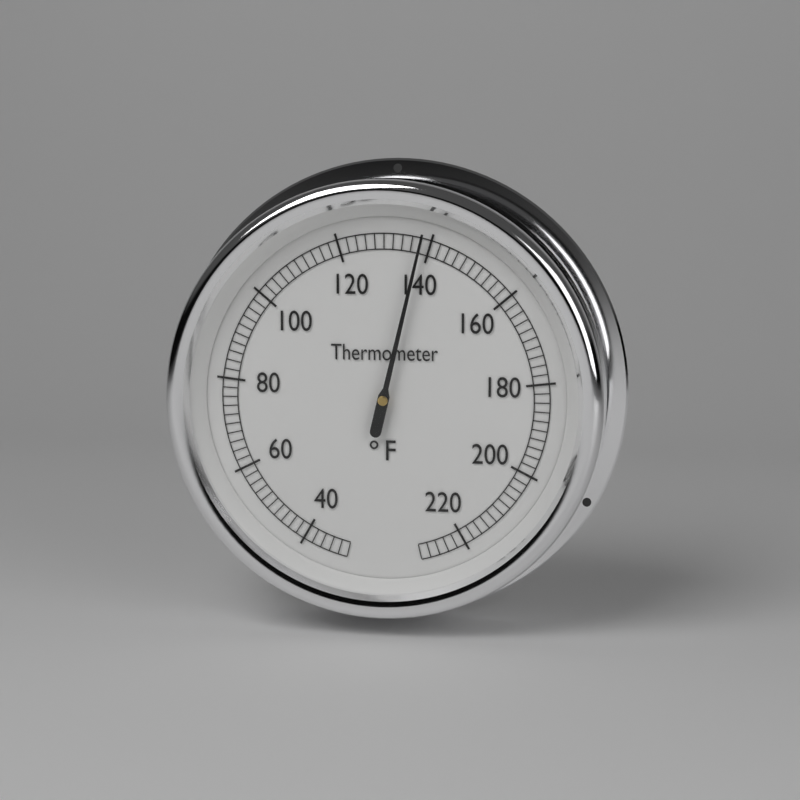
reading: 138 °F
